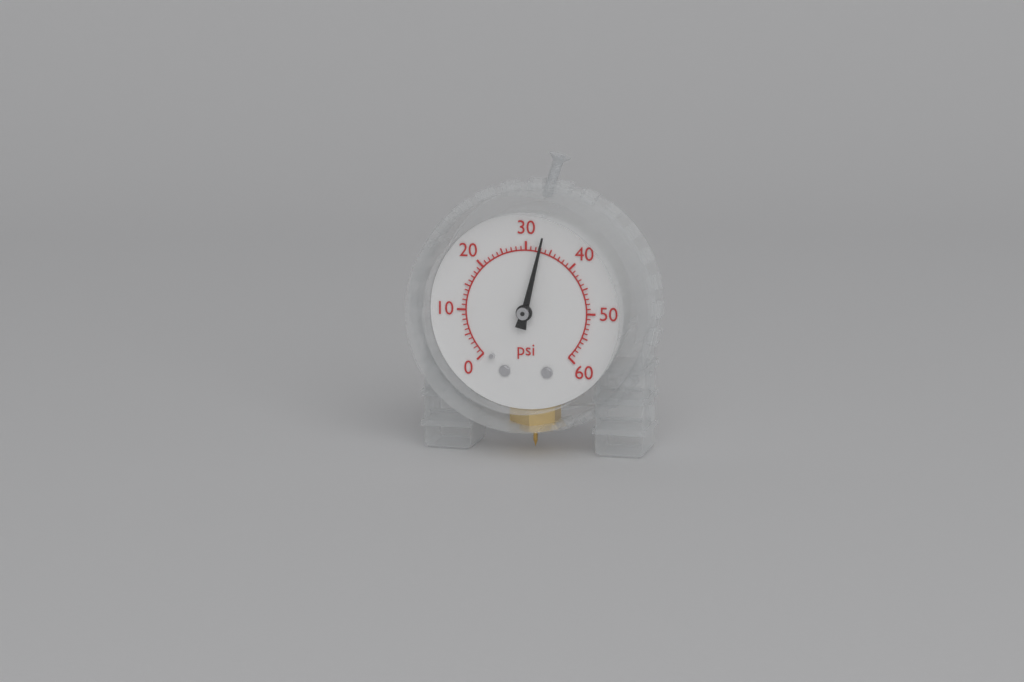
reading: 33 psi
